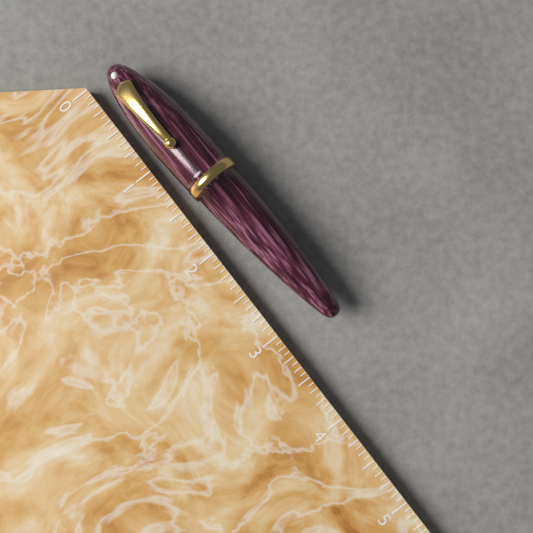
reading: 3.1875 (no unit)
